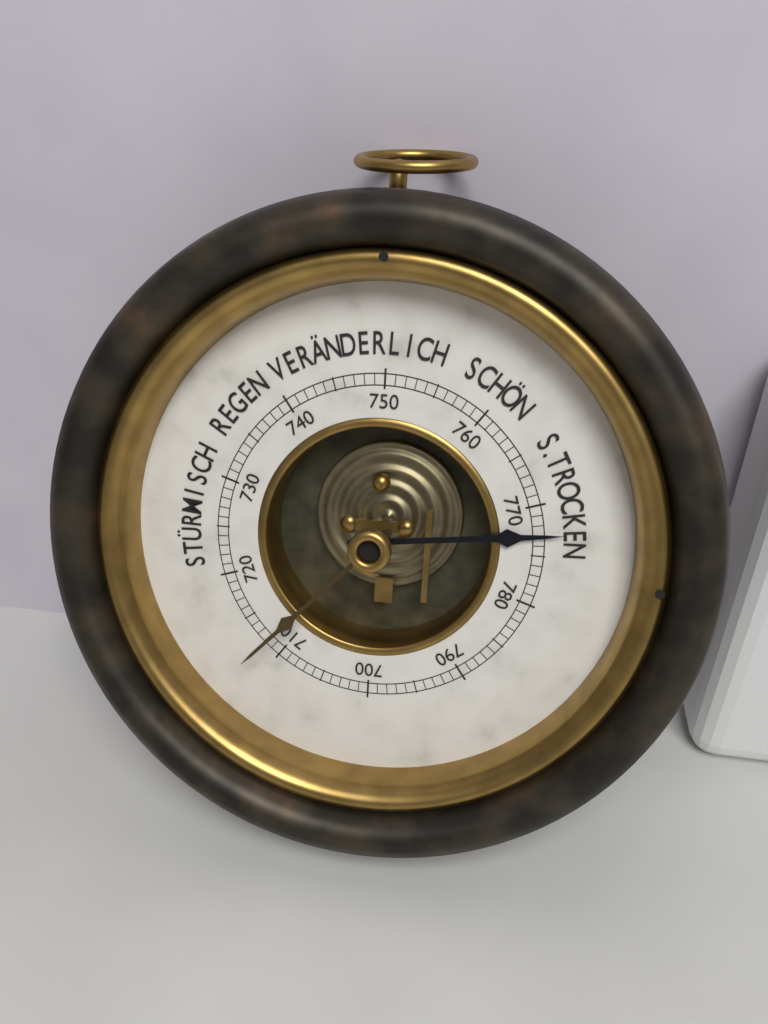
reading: 773 mmHg
